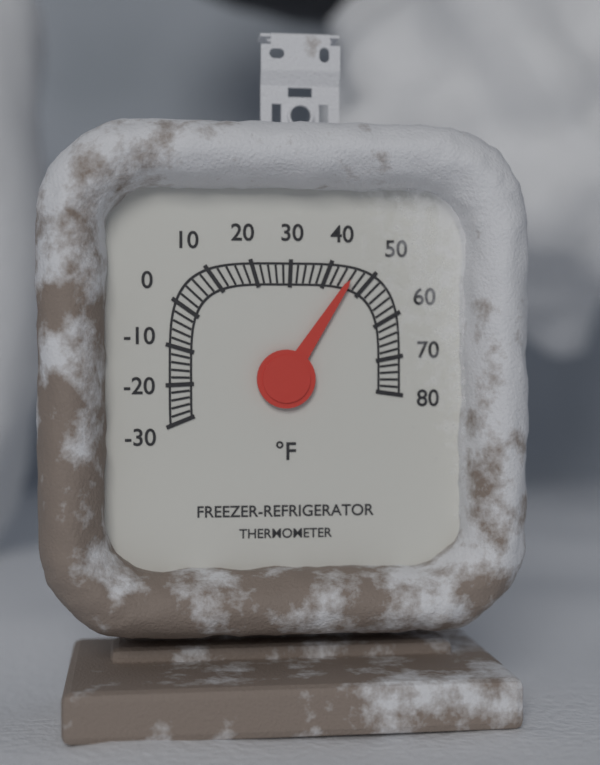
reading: 46 °F
